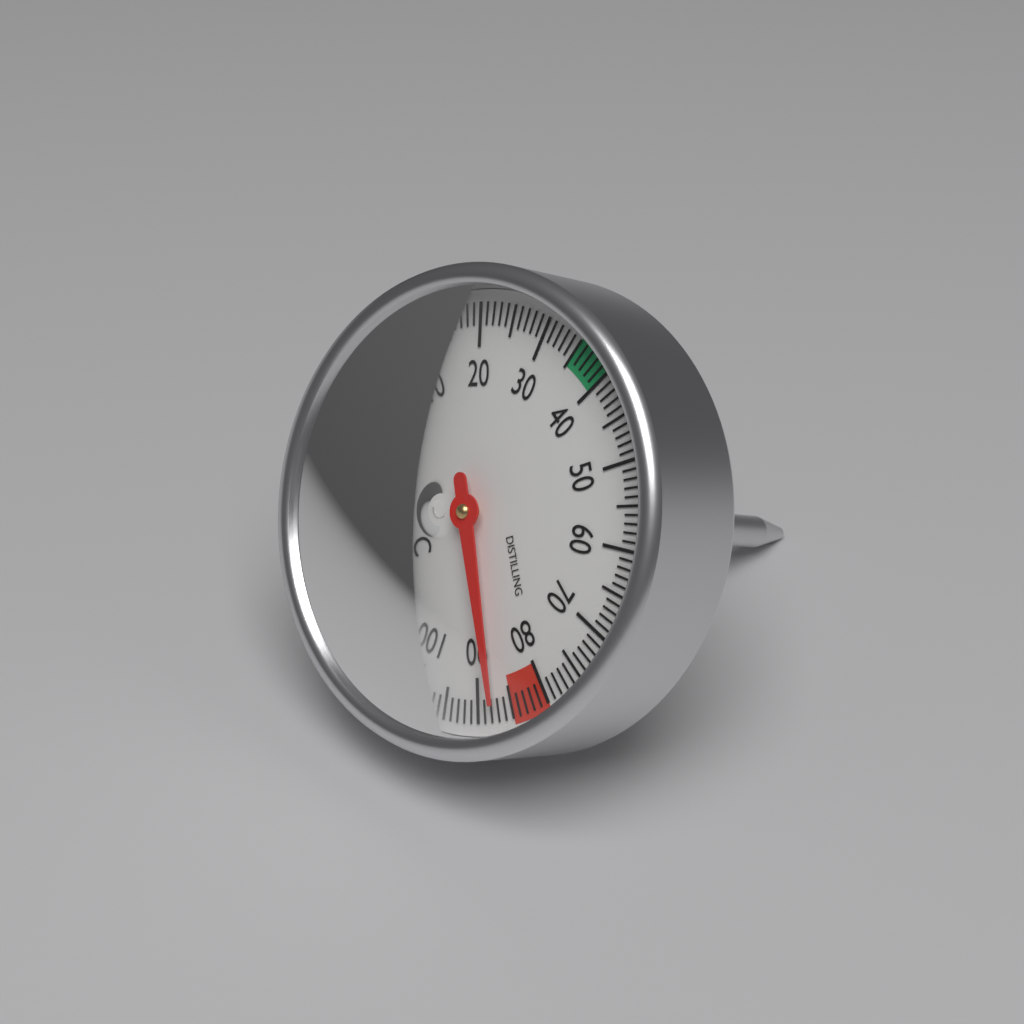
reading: 87 °C
